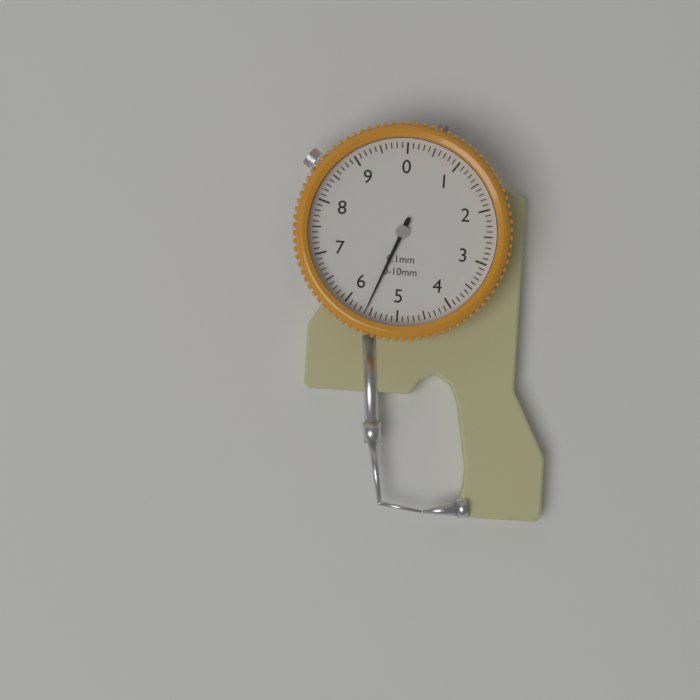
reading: 5.6 mm
